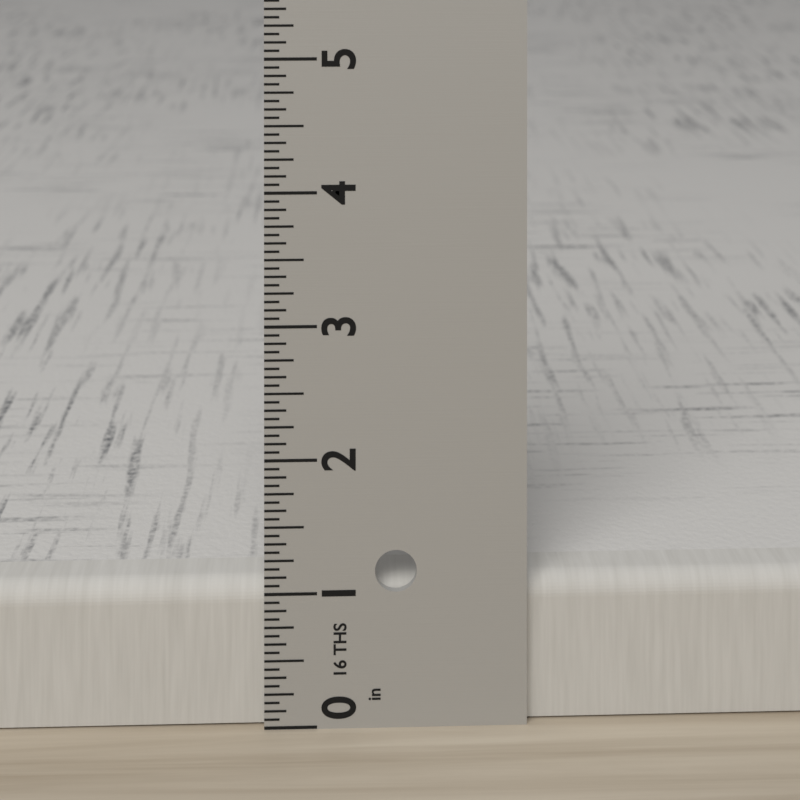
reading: 1.0625 in
